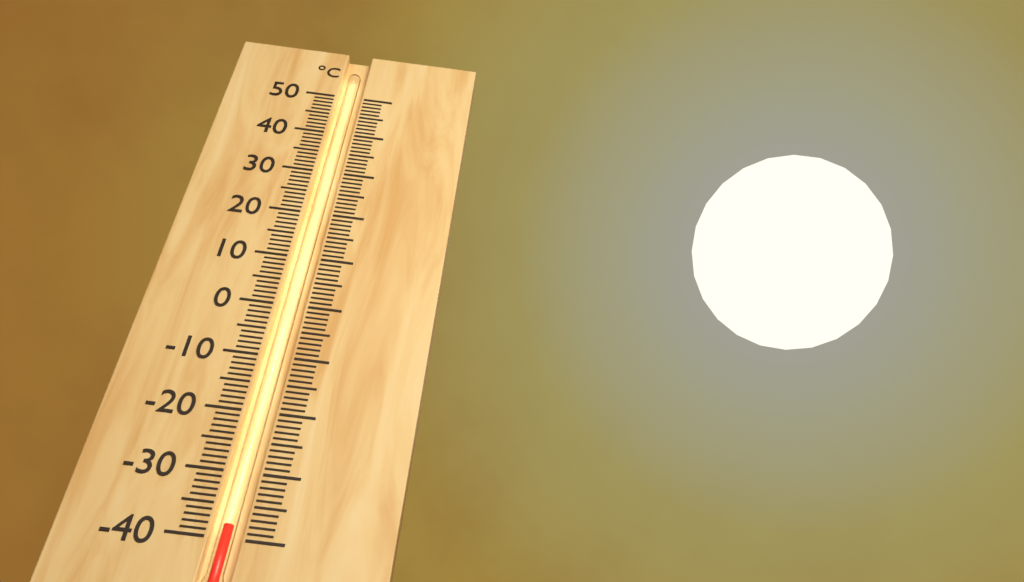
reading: -38 °C
